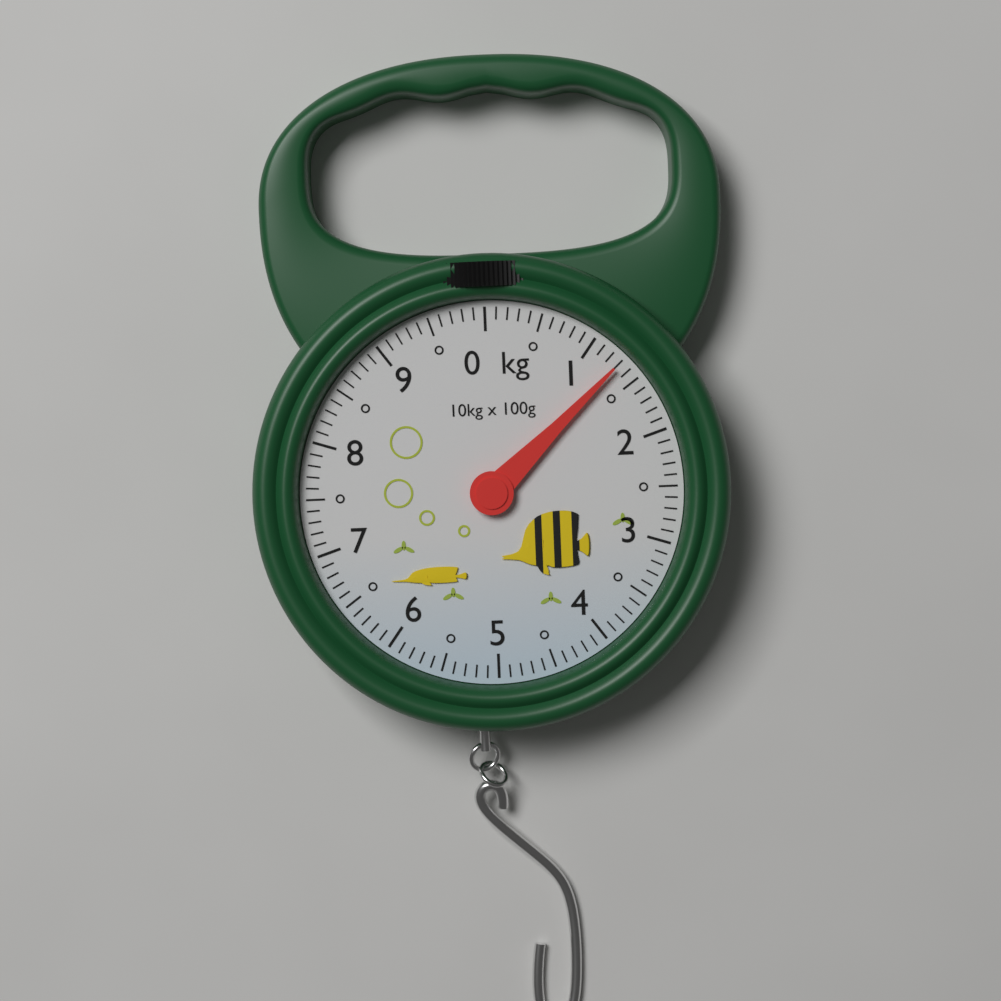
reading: 1.3 kg
